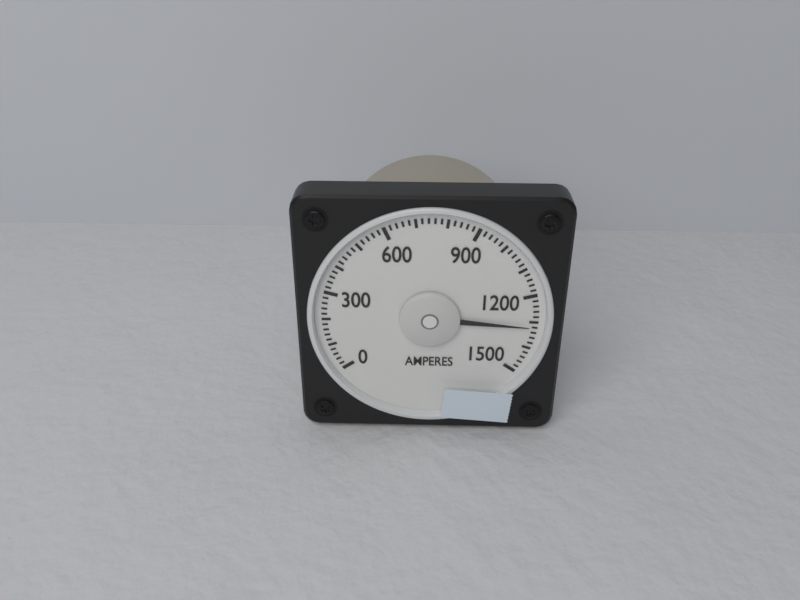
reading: 1320 A
